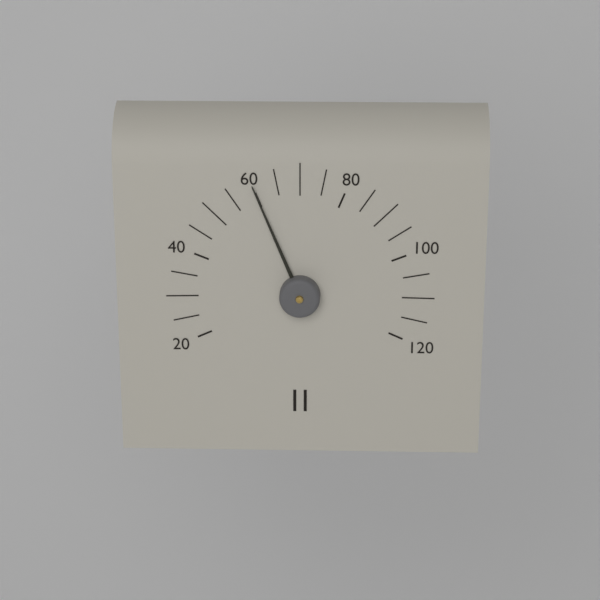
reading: 60 (no unit)
